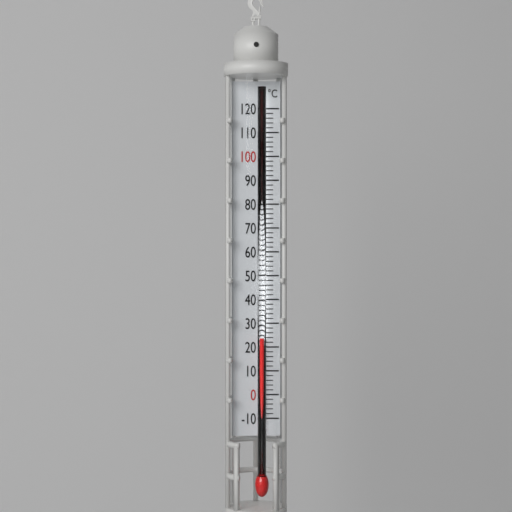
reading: 24 °C
